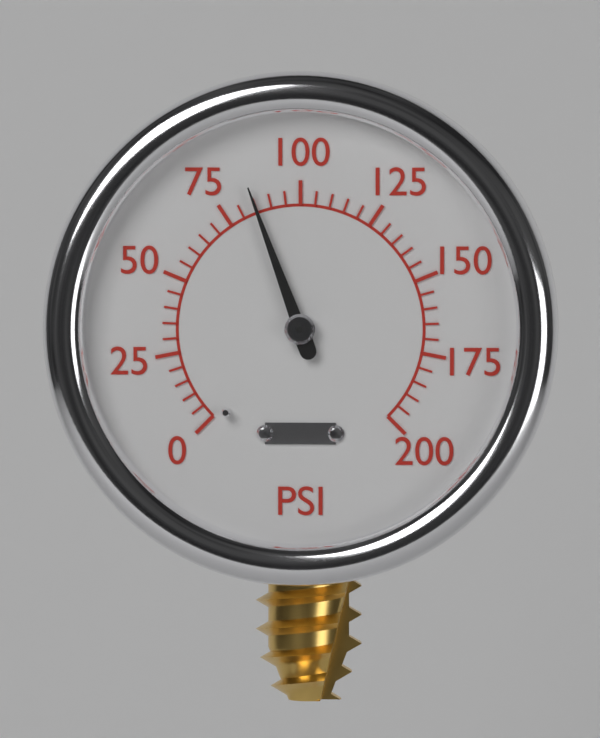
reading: 85 psi
